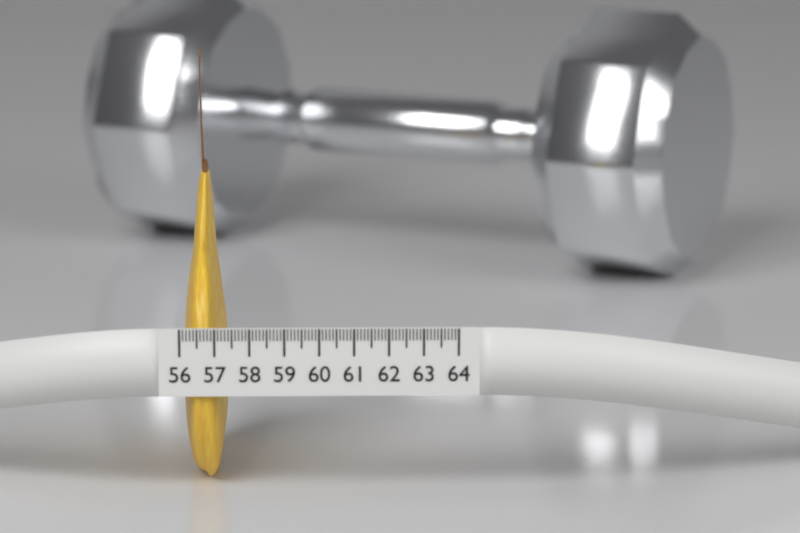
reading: 57.3 (no unit)
